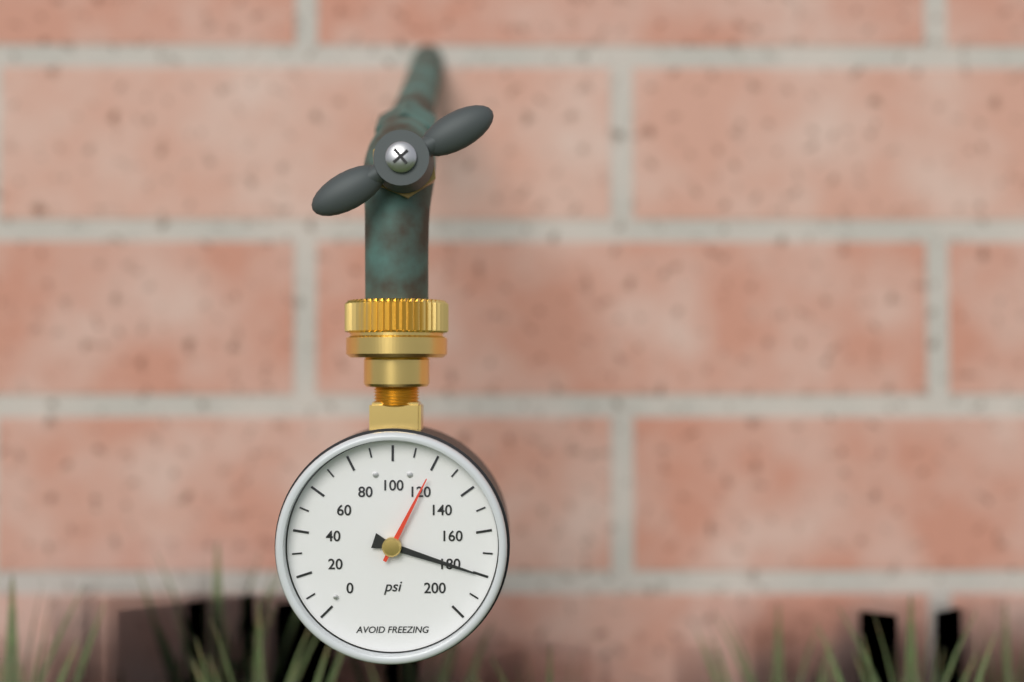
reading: 180 psi
